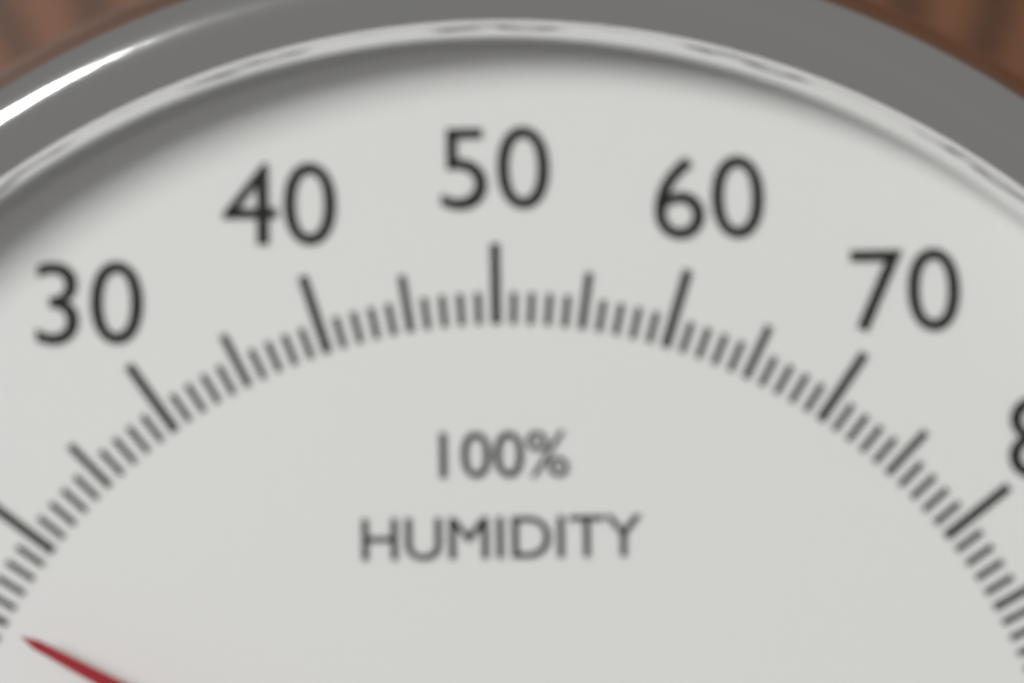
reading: 15 %
